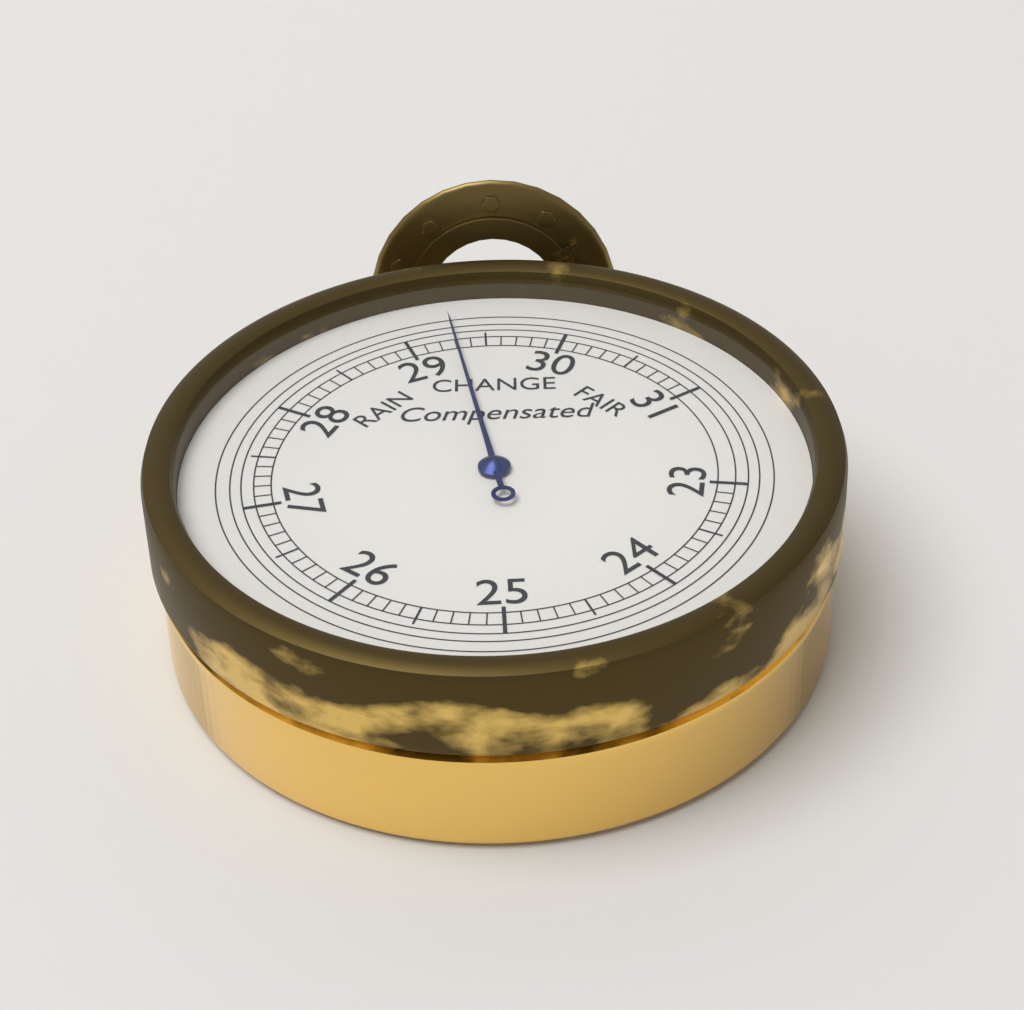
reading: 29.3 inHg
